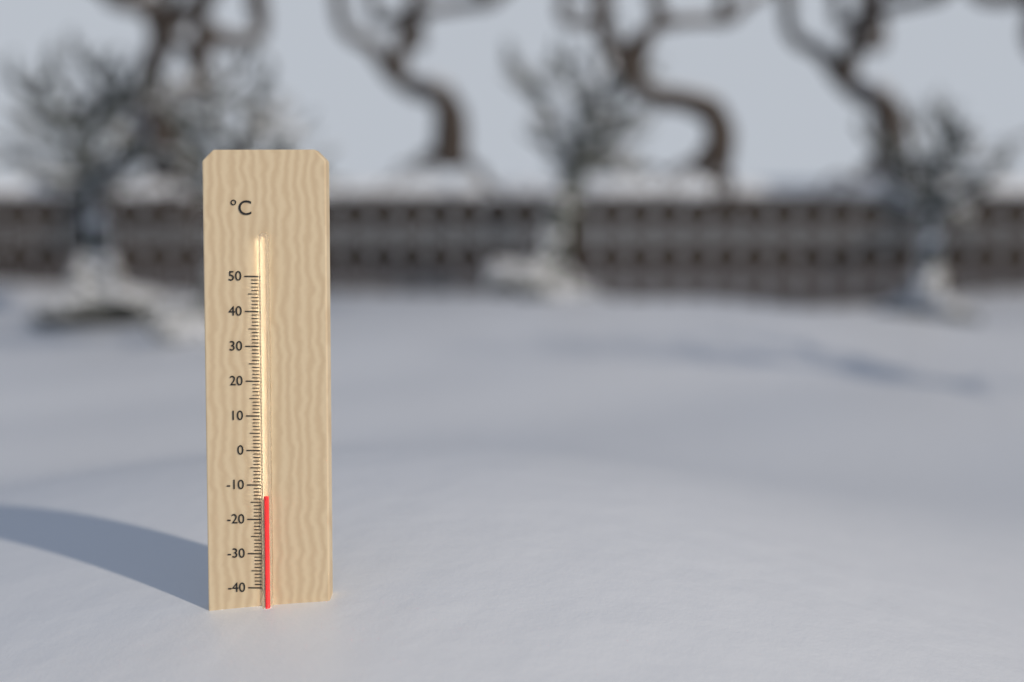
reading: -13 °C
